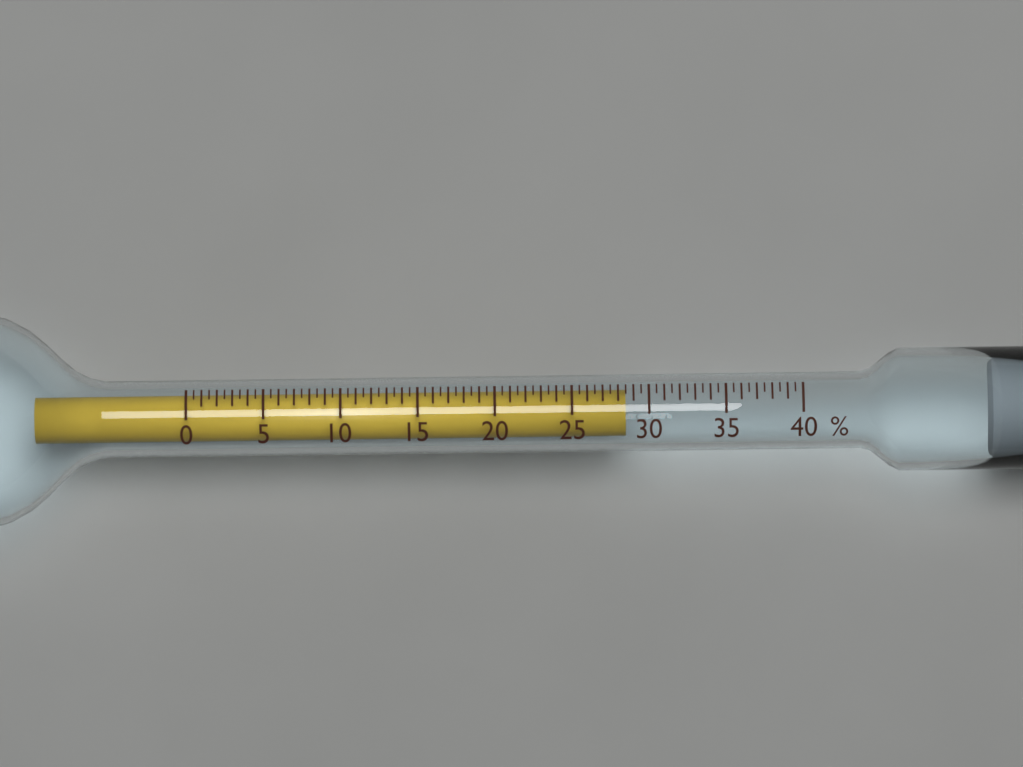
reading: 28.5 %
